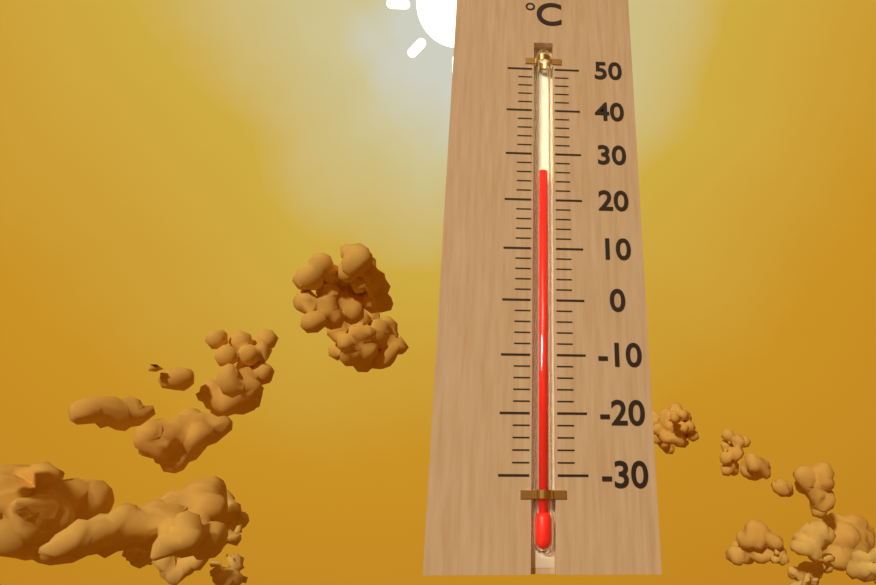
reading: 26 °C
